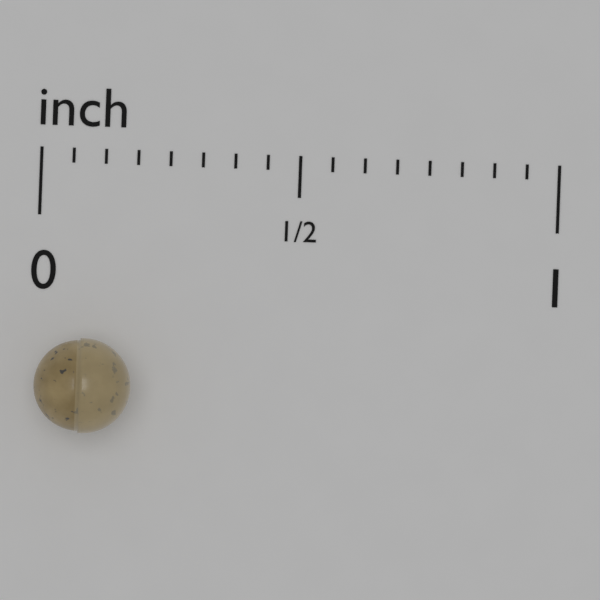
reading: 0.1875 inch
